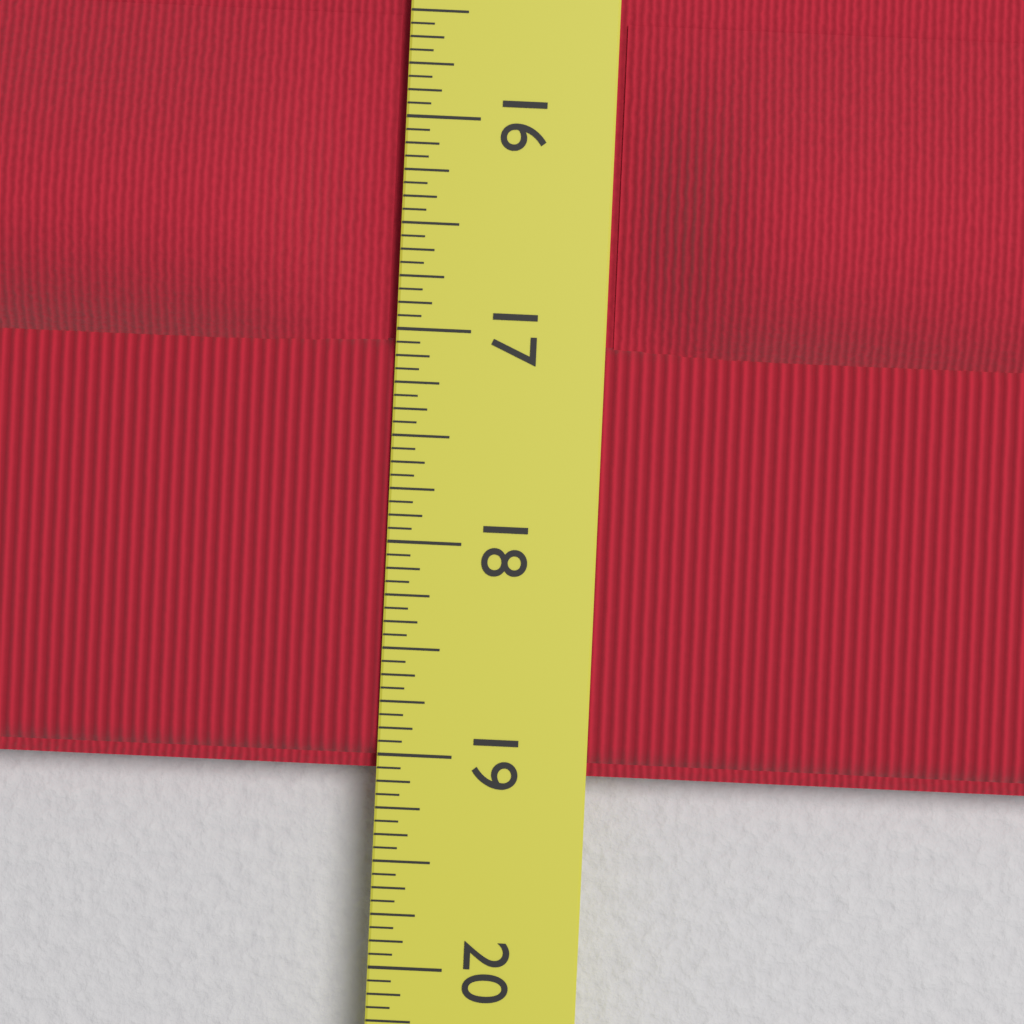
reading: 19.0625 in
